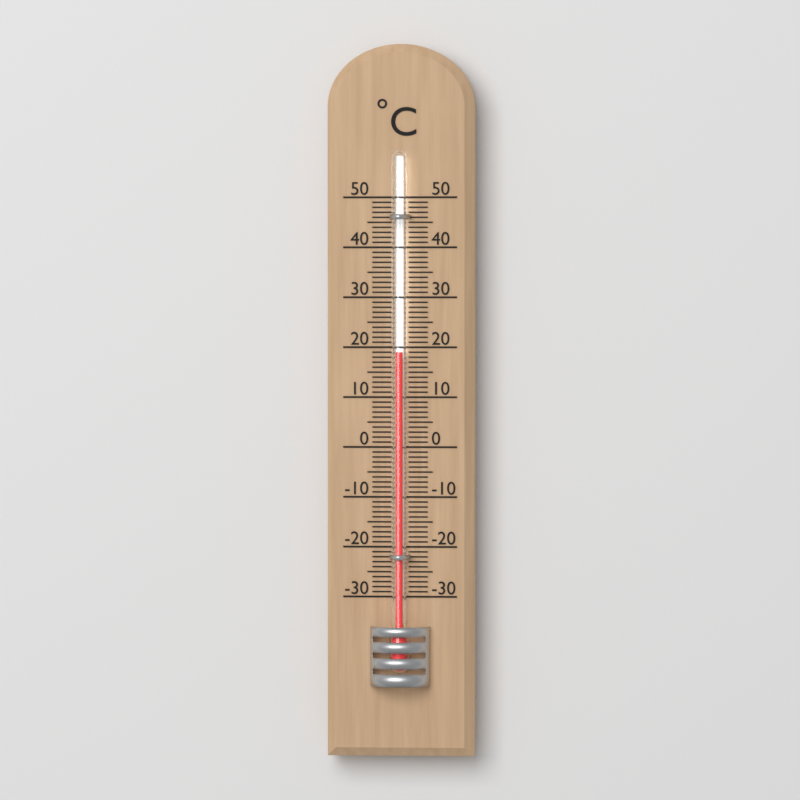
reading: 19 °C
